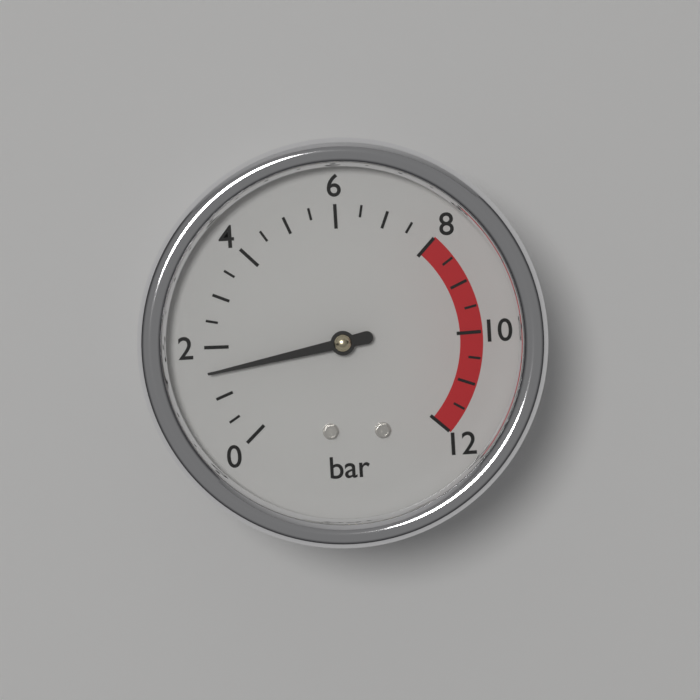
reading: 1.5 bar
